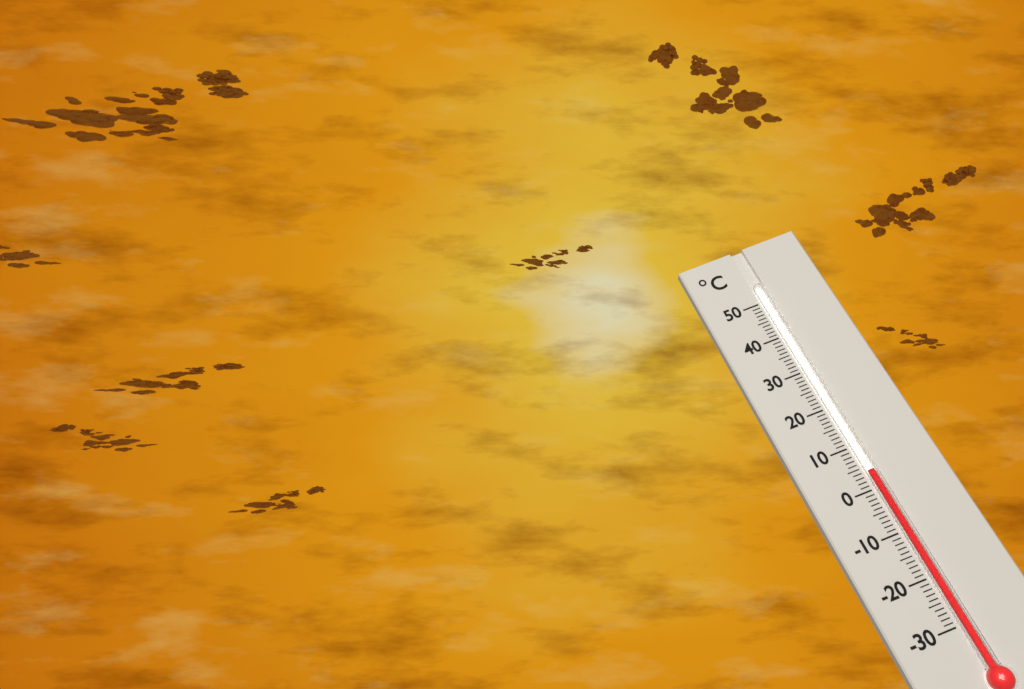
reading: 4 °C
